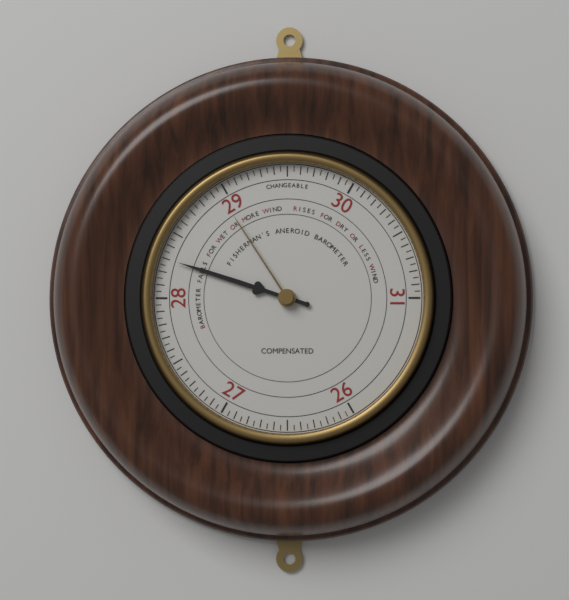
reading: 28.30 (no unit)
